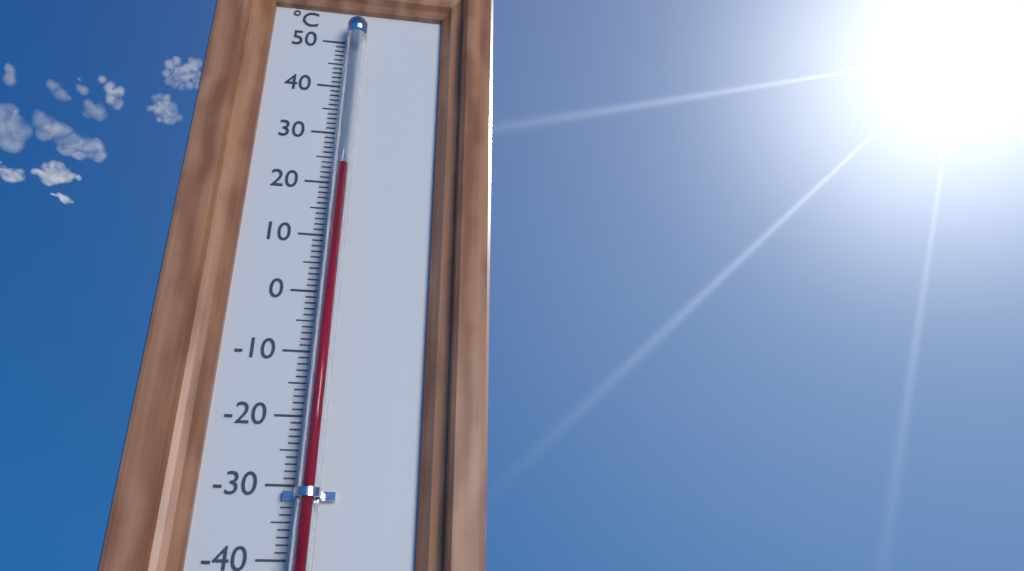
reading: 22 °C
